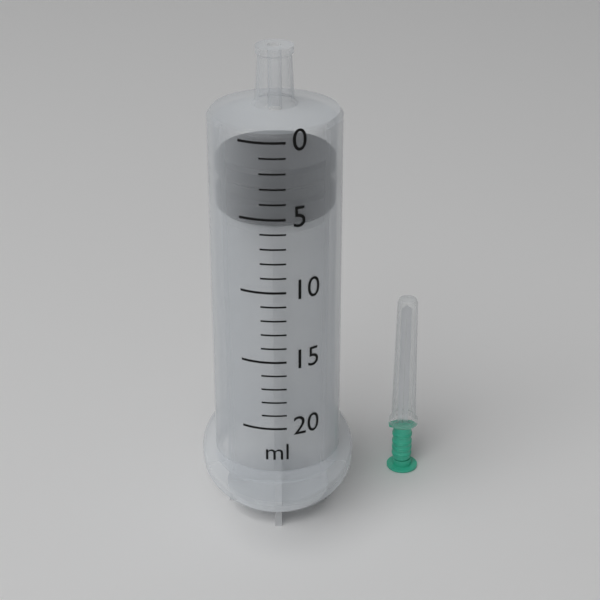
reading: 2 ml
